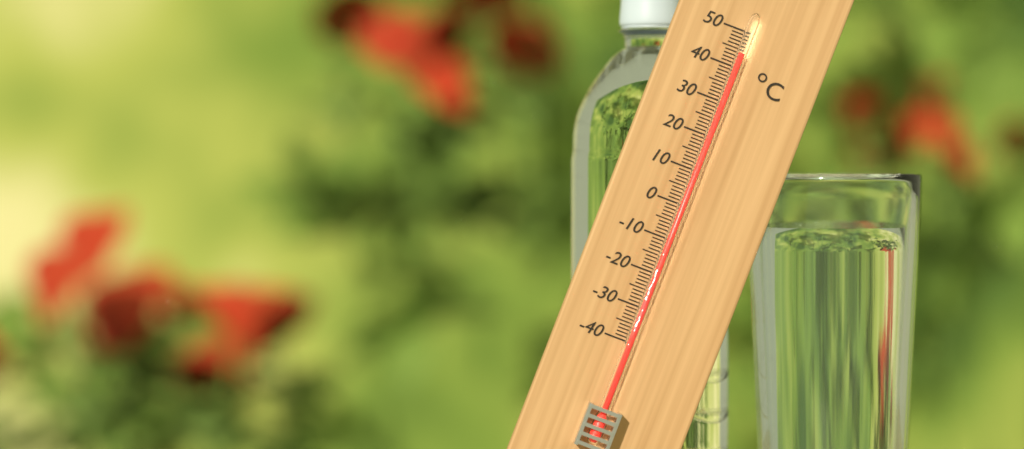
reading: 44 °C
